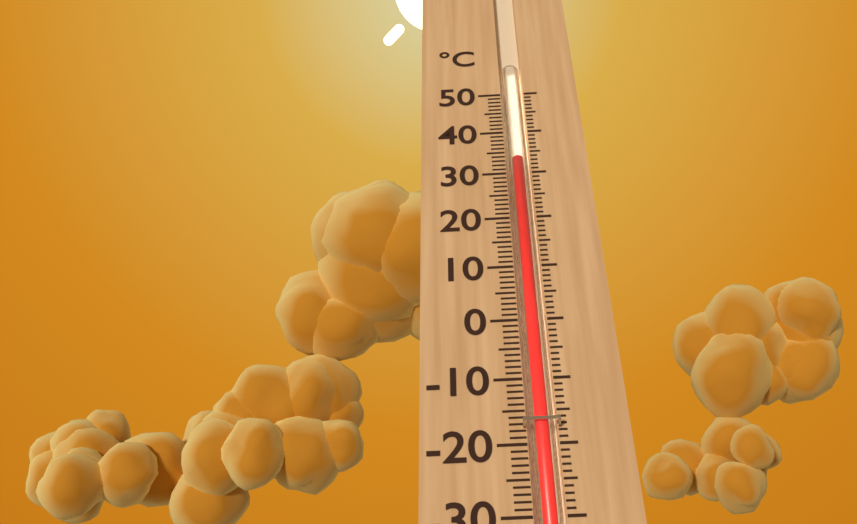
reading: 33 °C
